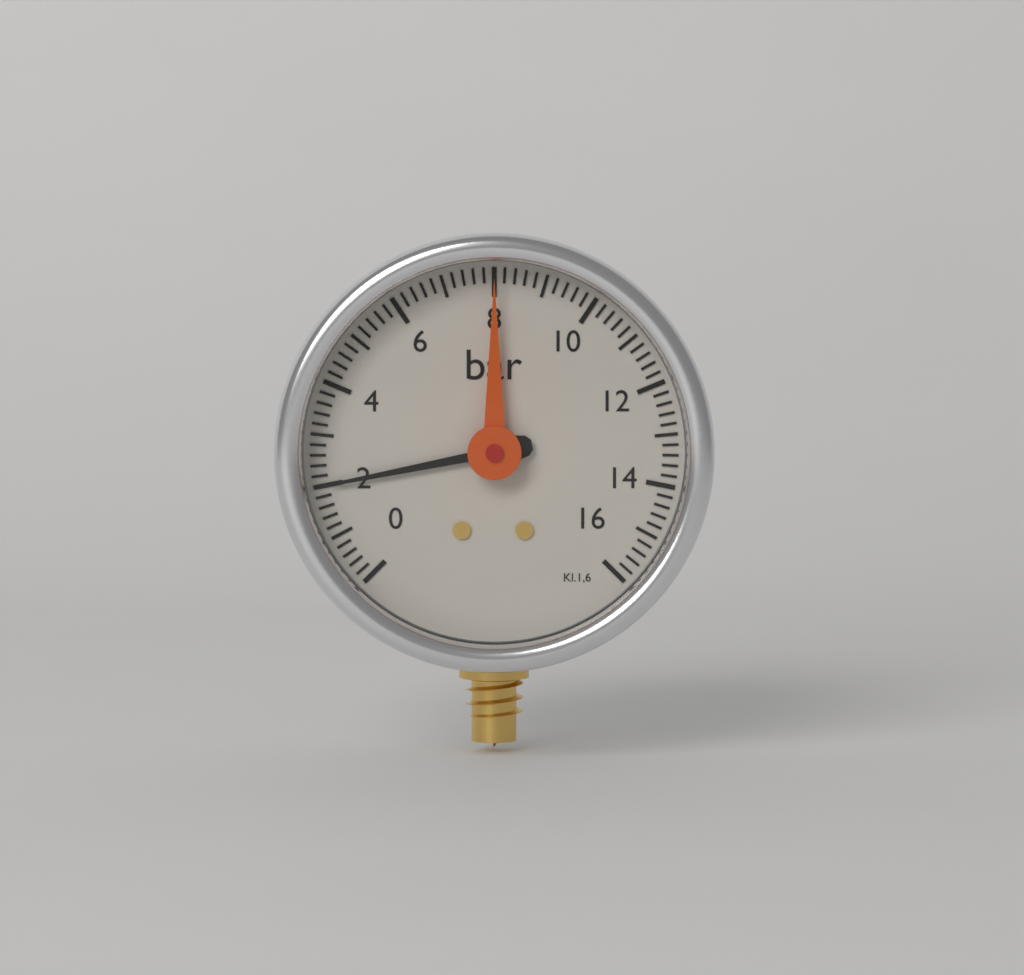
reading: 2.0 bar
